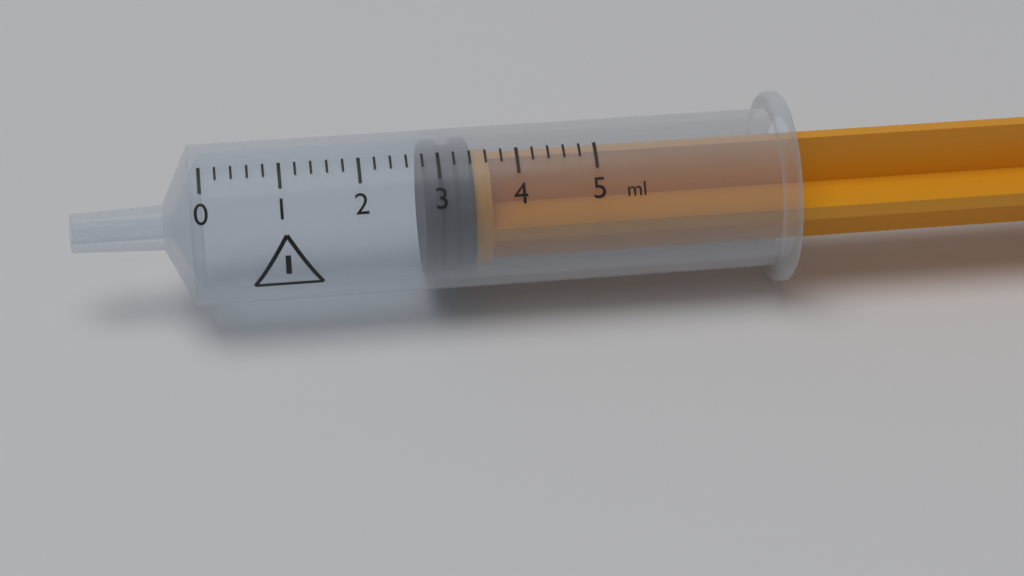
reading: 2.8 ml
